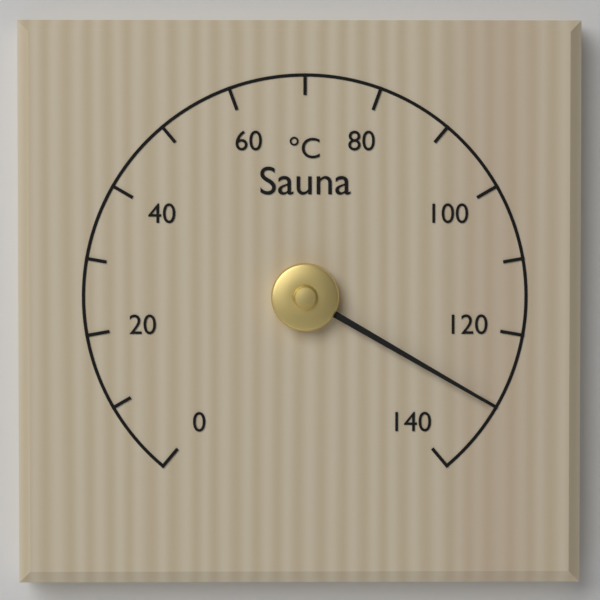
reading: 130 °C
